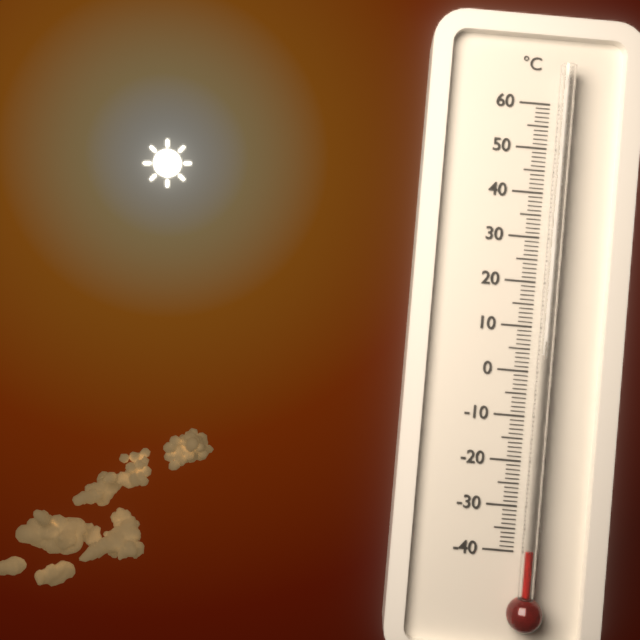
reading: -39 °C
